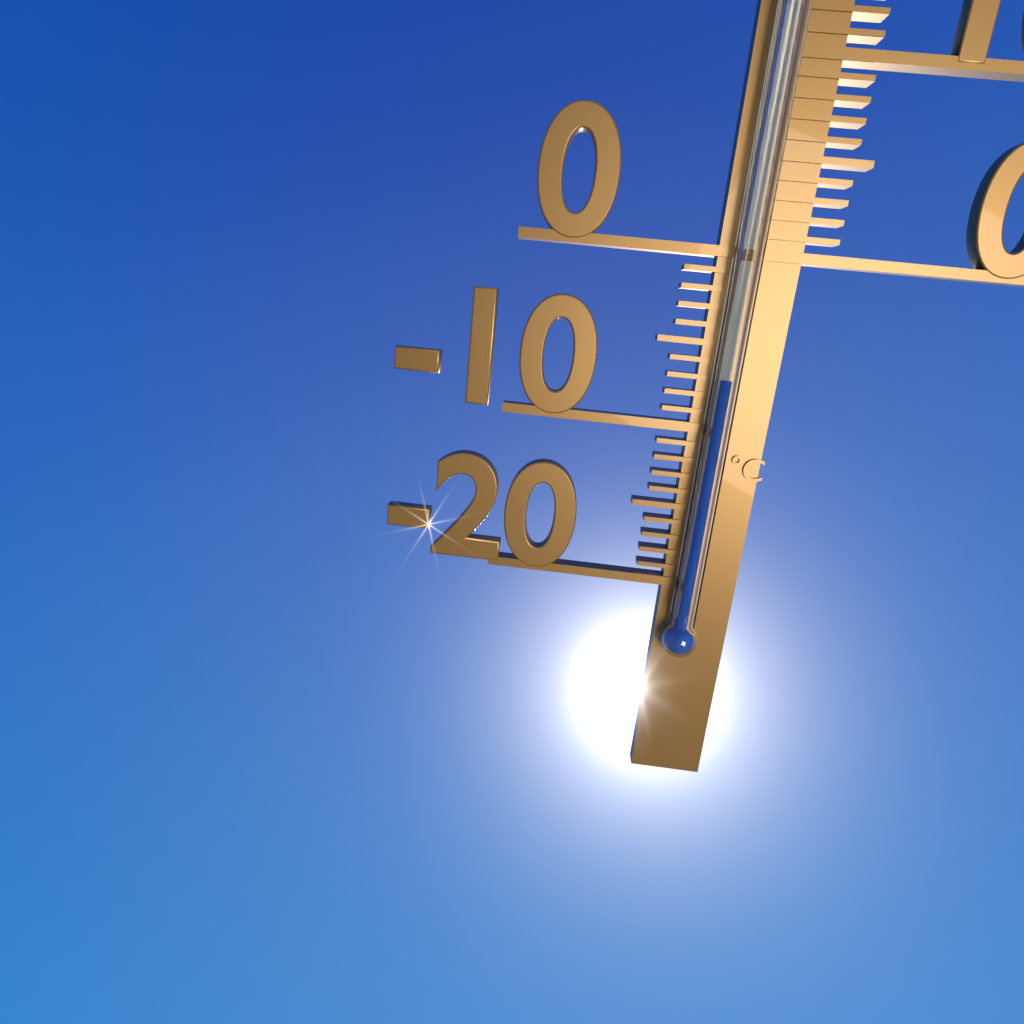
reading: -7 °C
